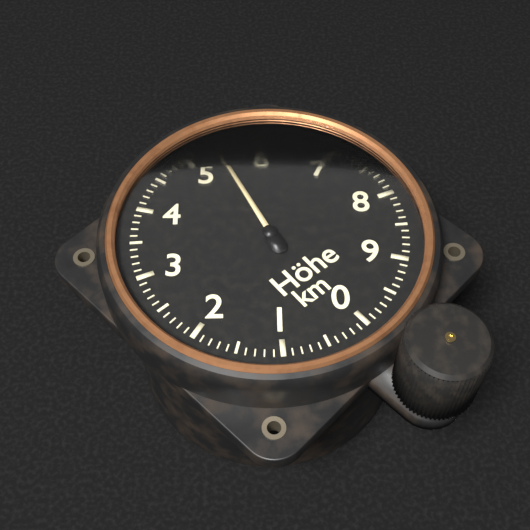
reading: 5.4 km
